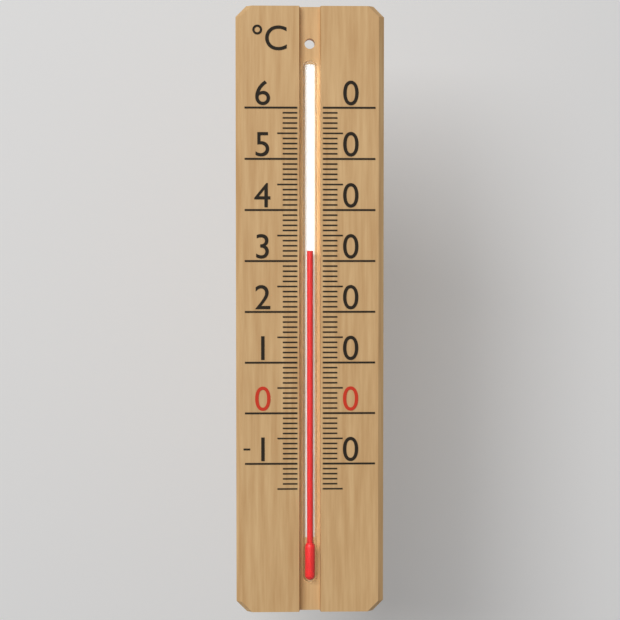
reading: 32 °C
